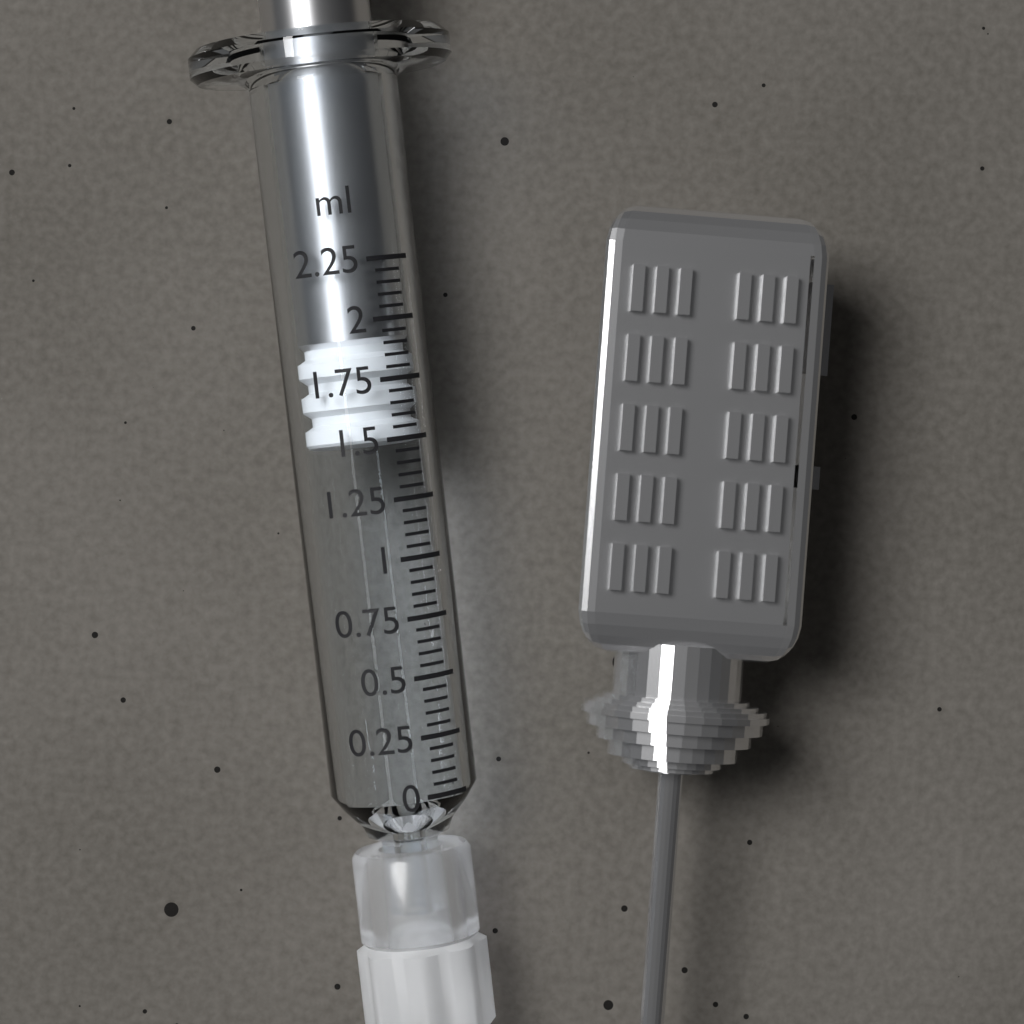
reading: 1.50 ml
